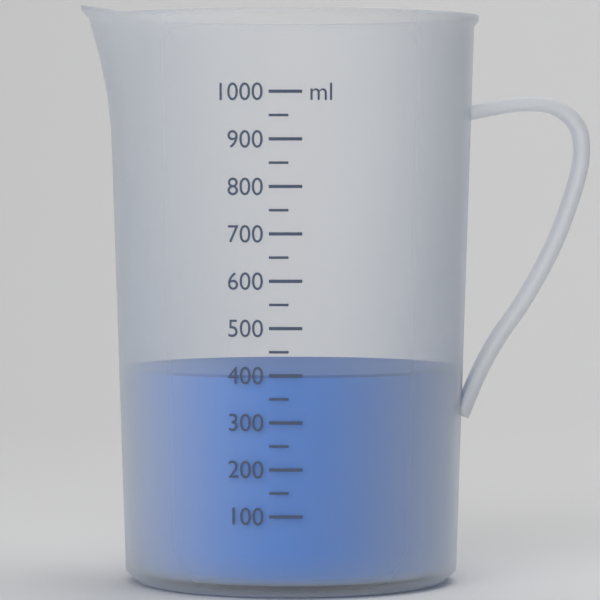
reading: 400 ml
